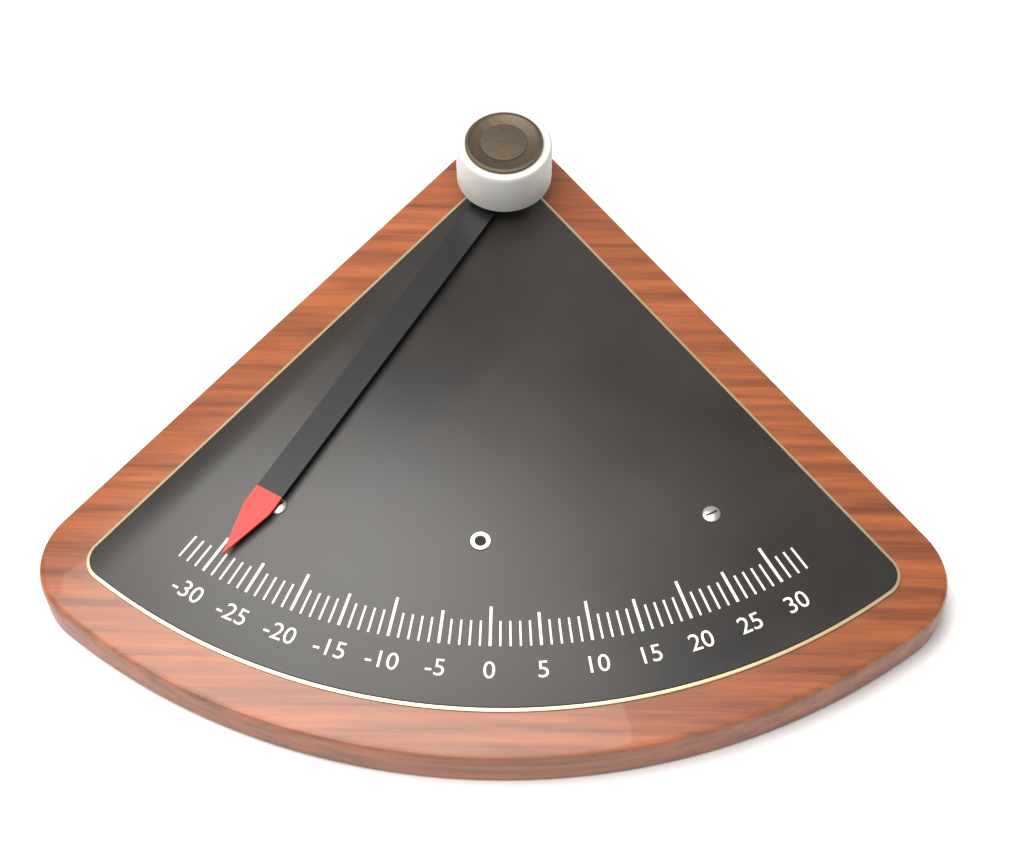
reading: -29 (no unit)
